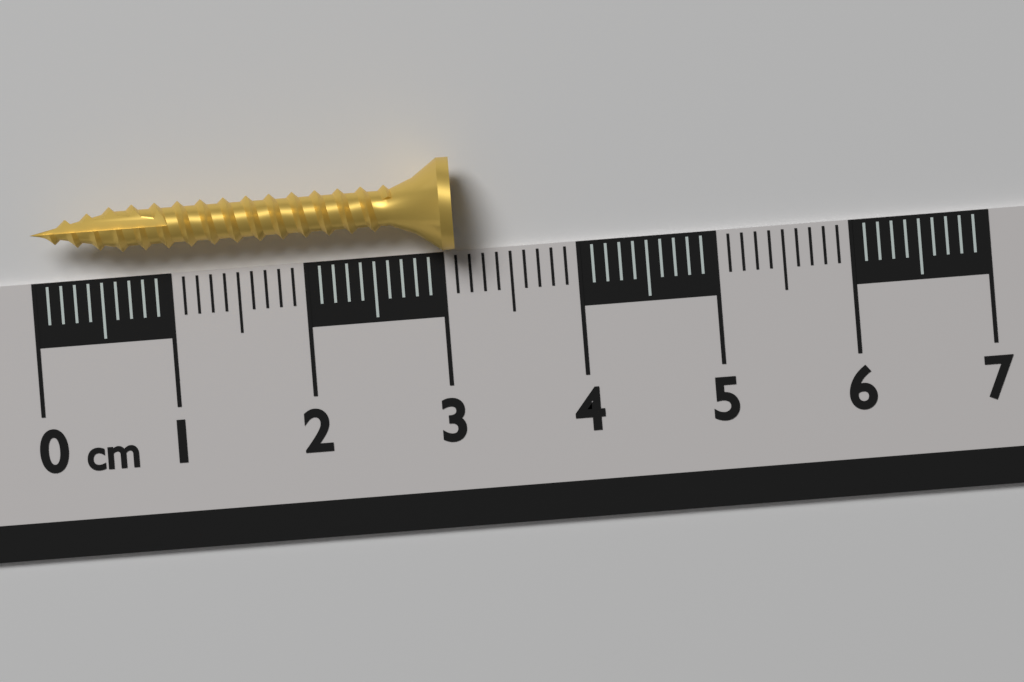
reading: 3.1 cm
